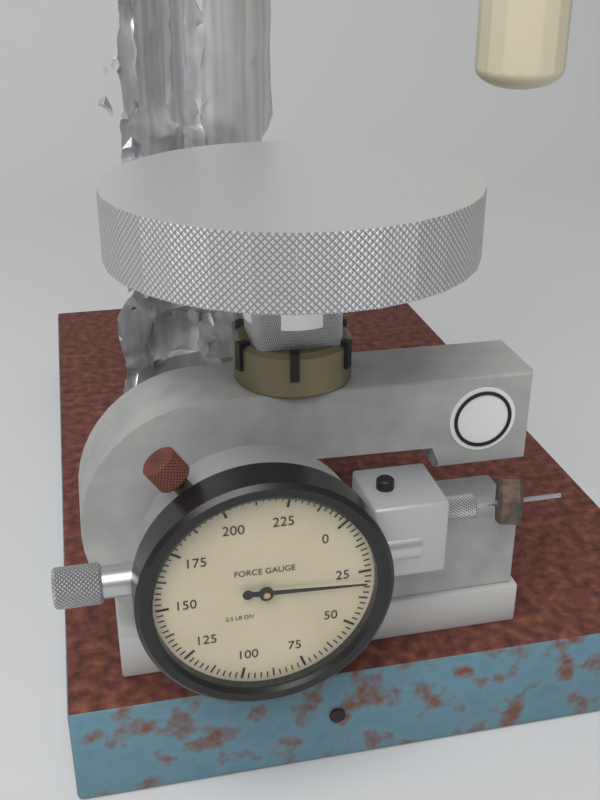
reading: 30.0 lb
